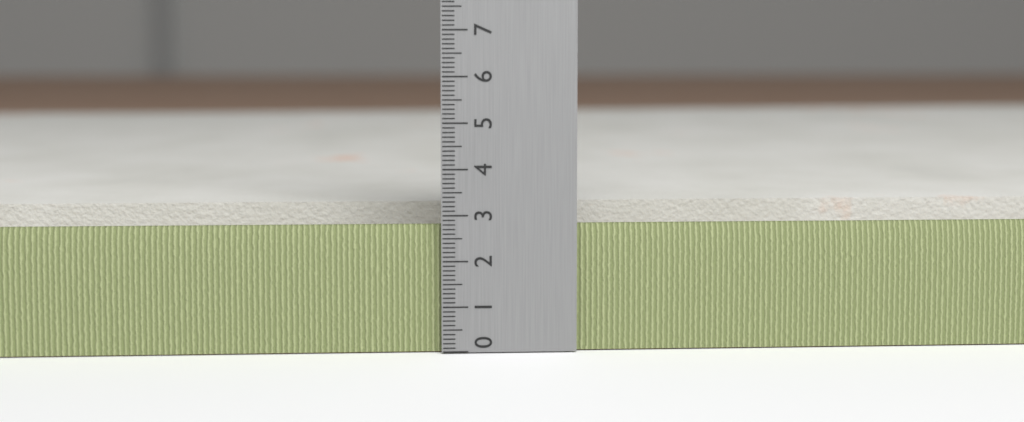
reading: 3.0 (no unit)
